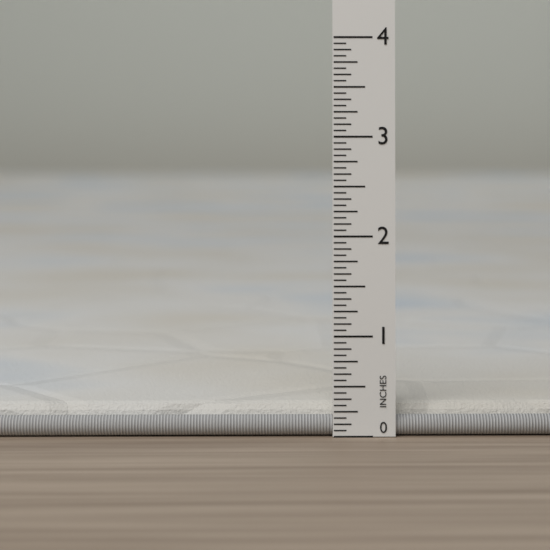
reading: 0.3125 in
